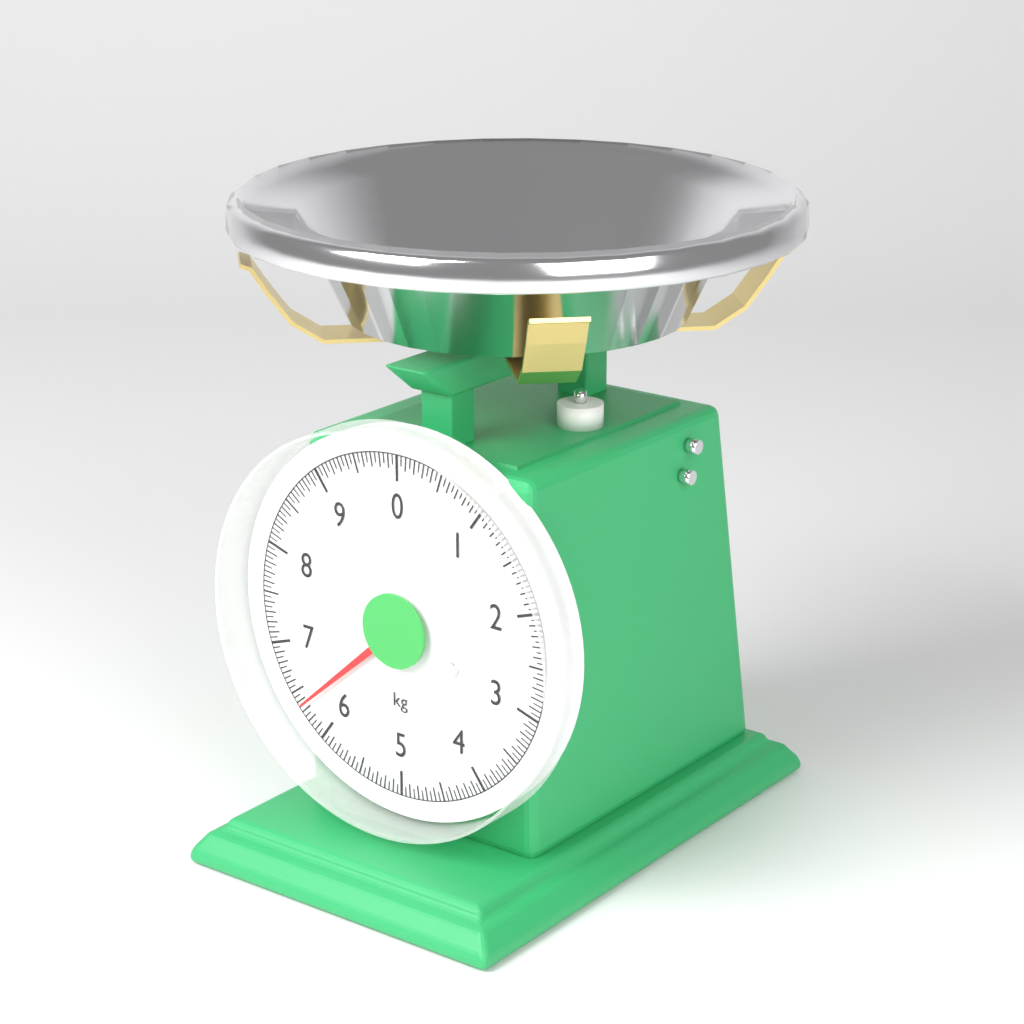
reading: 6.35 kg
